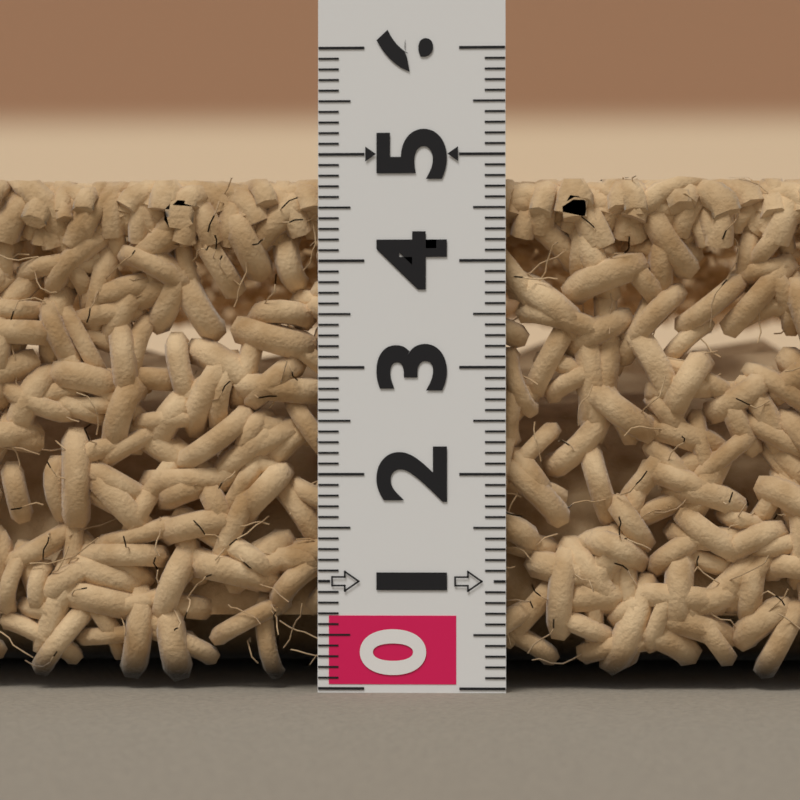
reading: 4.8 (no unit)
